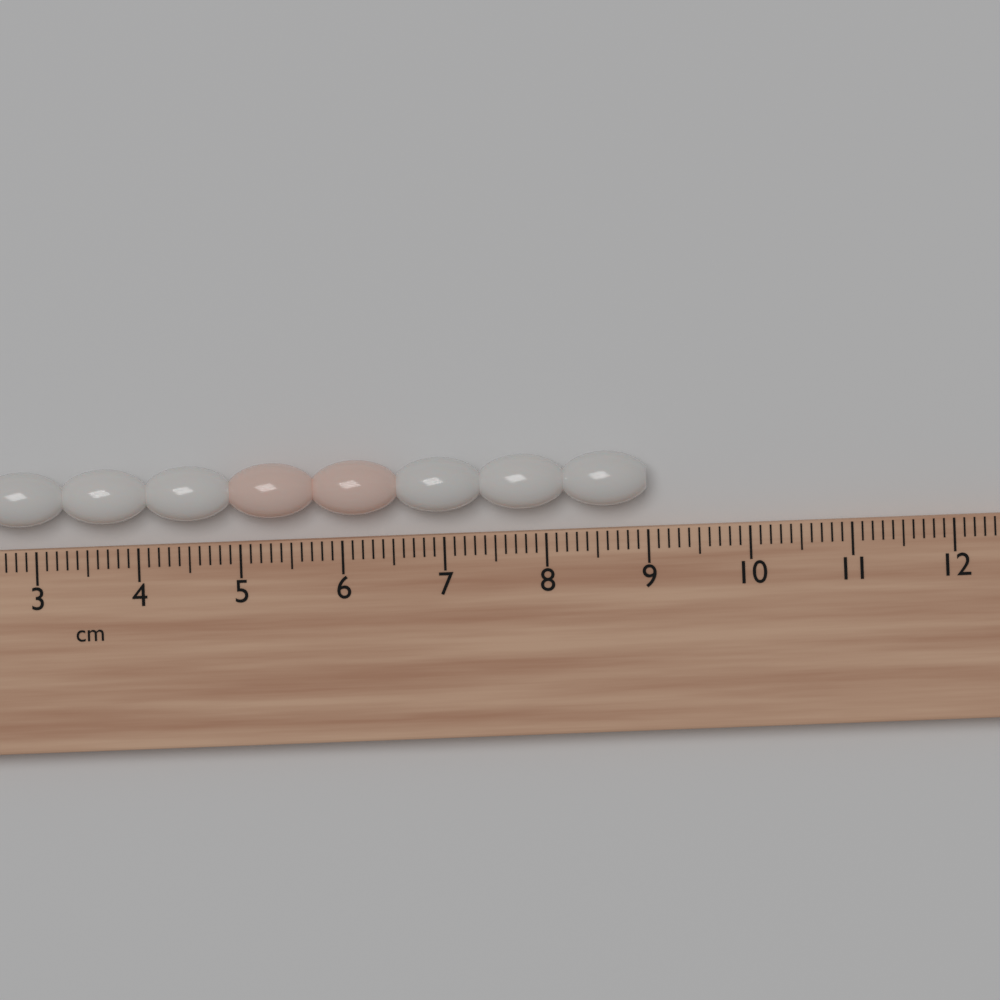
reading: 9.0 cm
